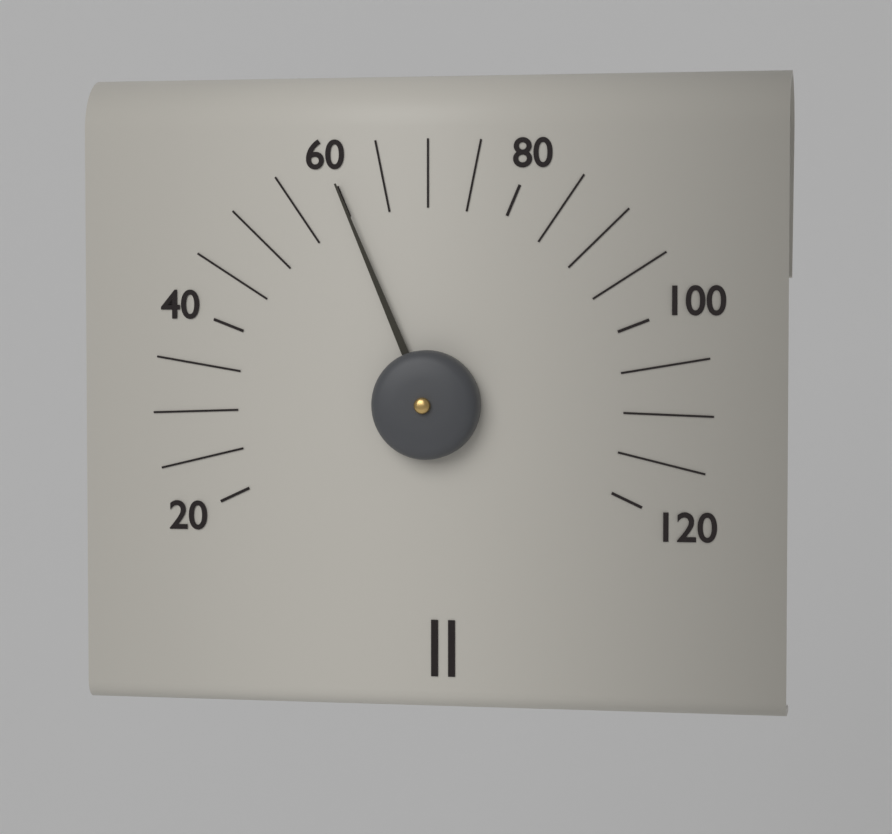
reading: 60 (no unit)
